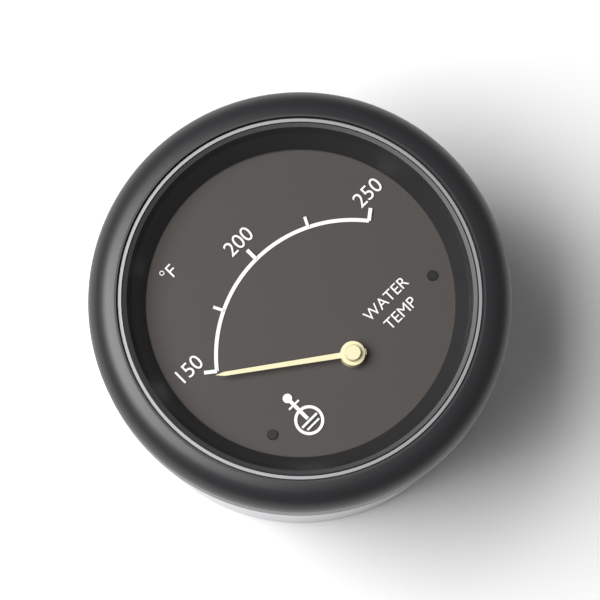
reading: 148 °F
